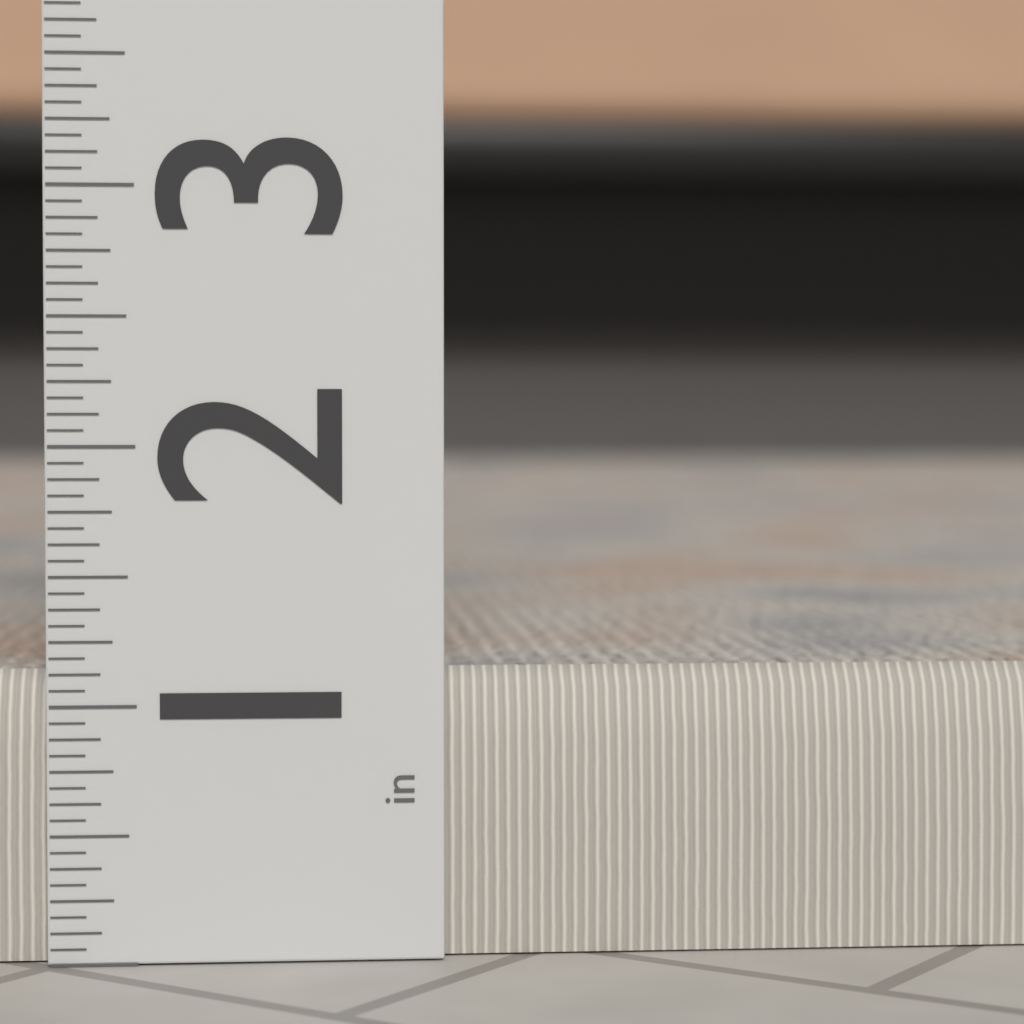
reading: 1.1250 in
